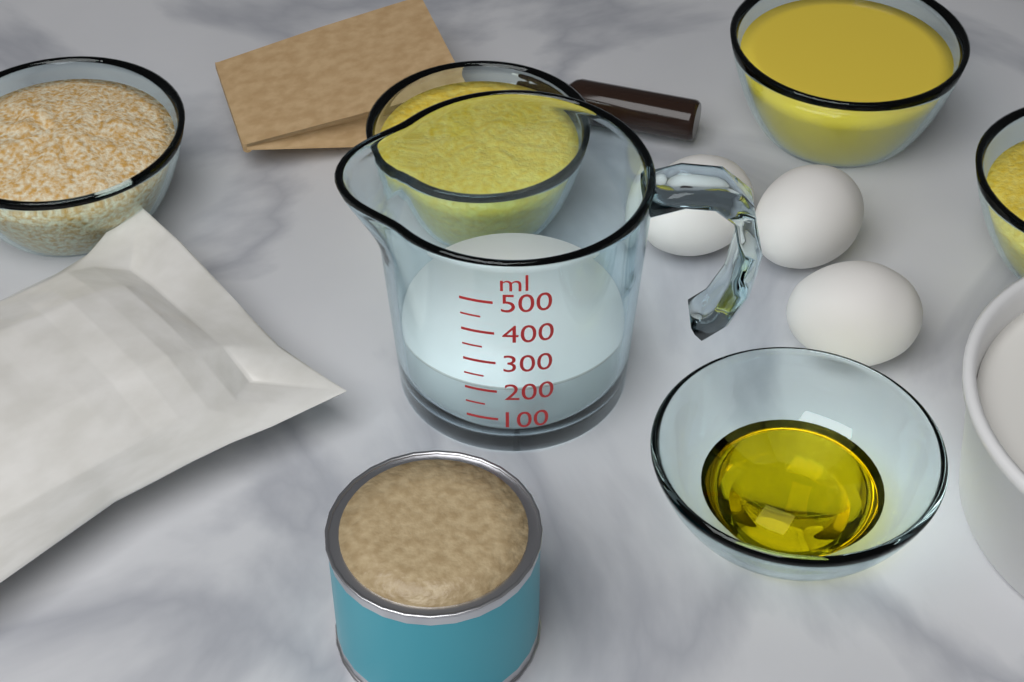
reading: 200 ml
